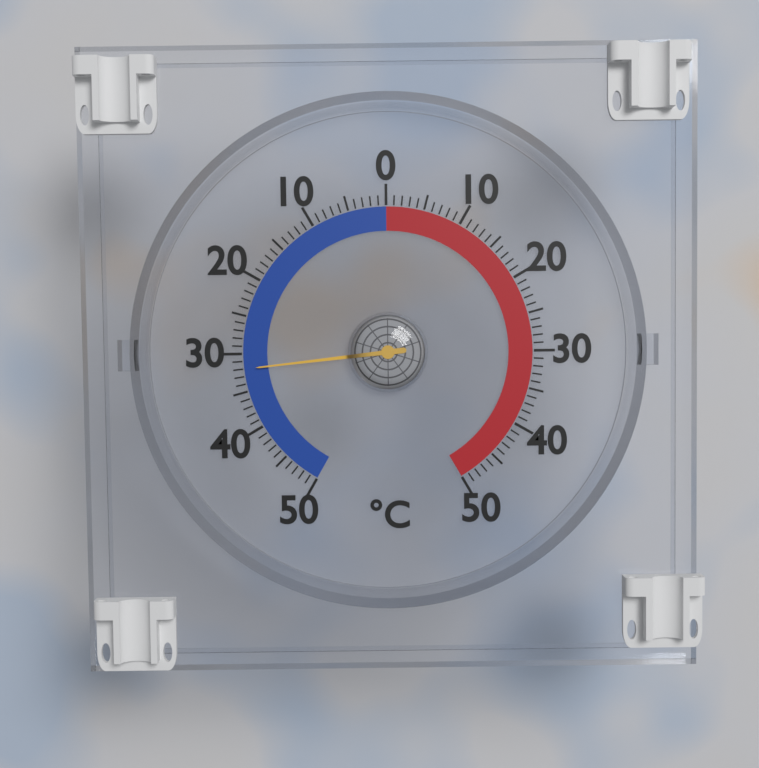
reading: -32 °C
